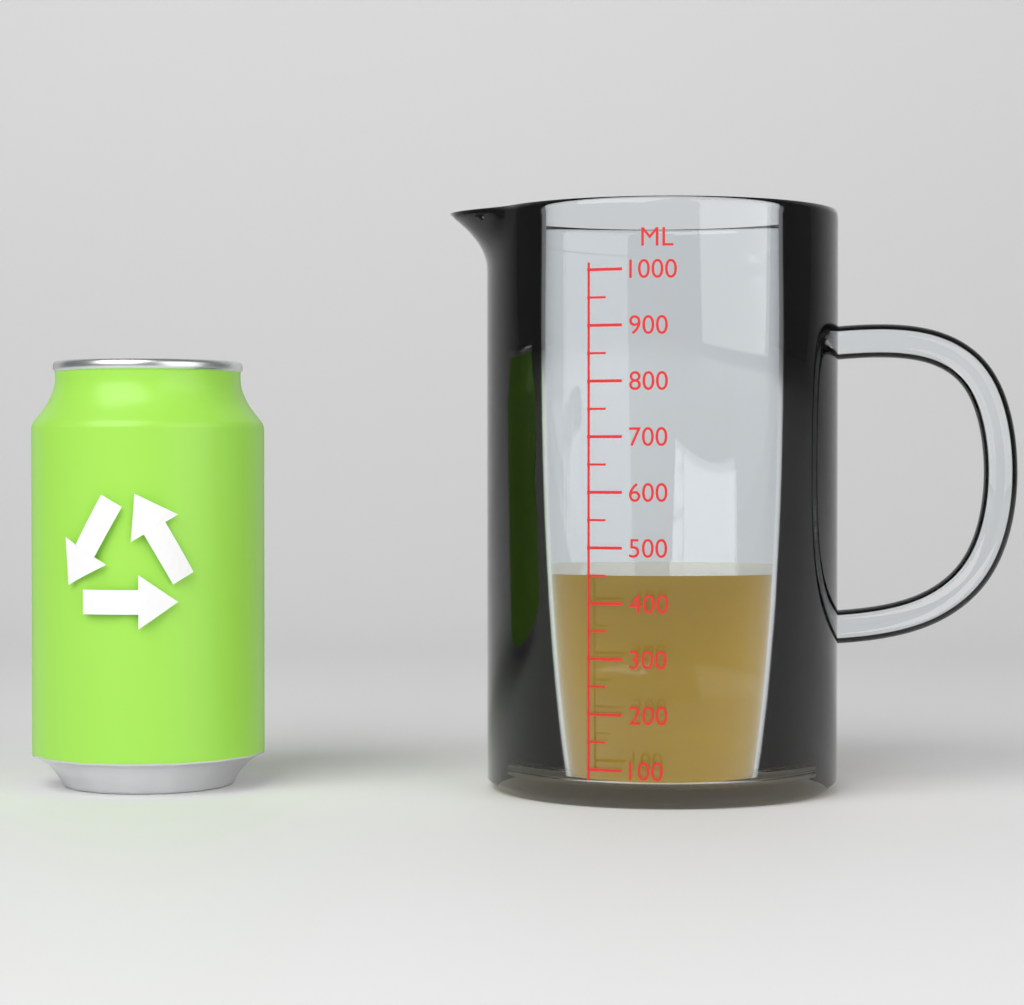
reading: 450 ml
